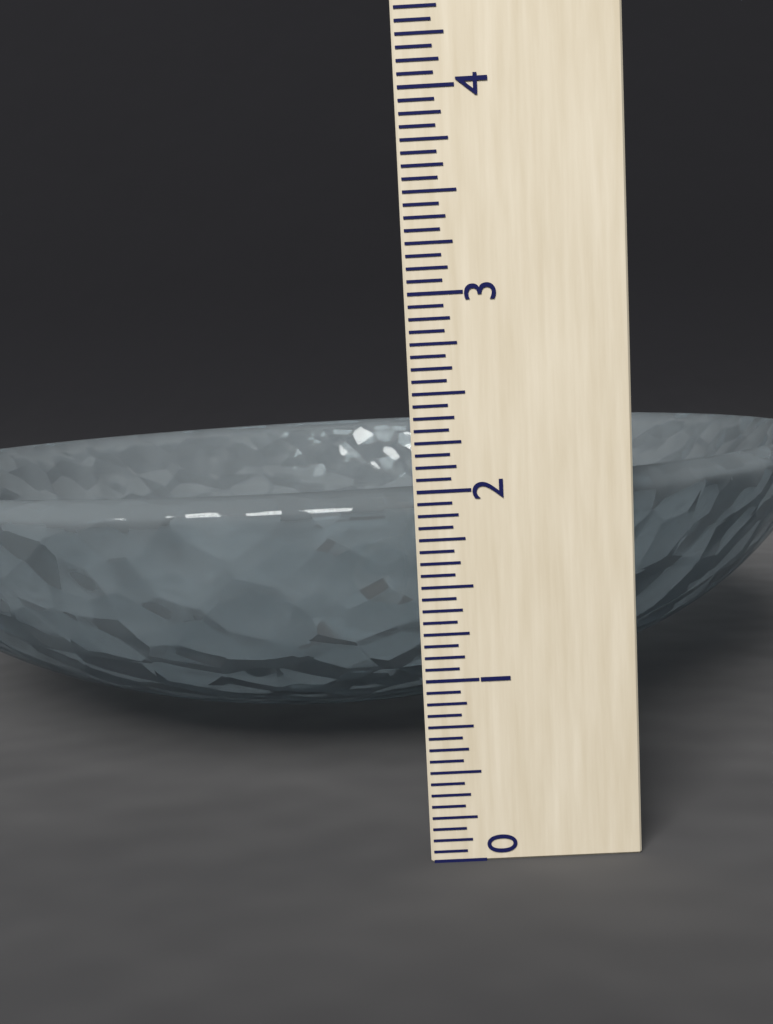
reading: 2.0000 (no unit)
